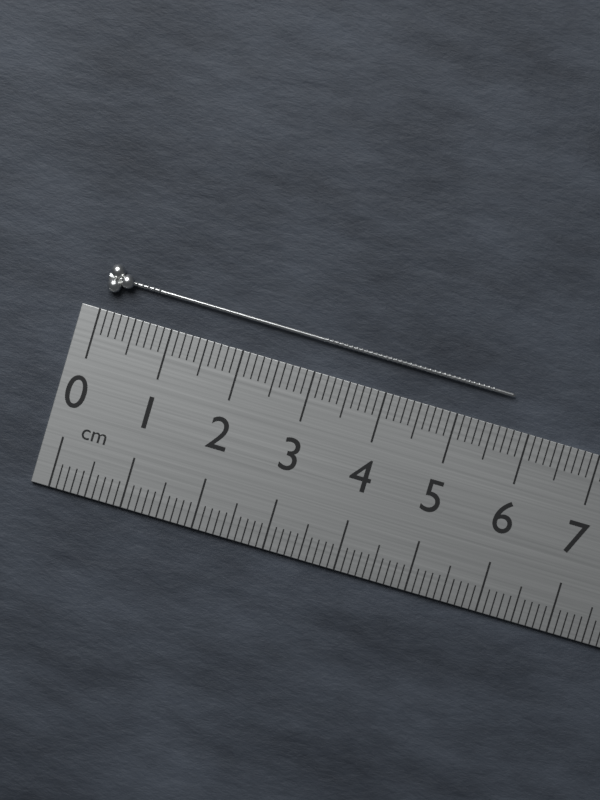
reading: 5.7 cm
